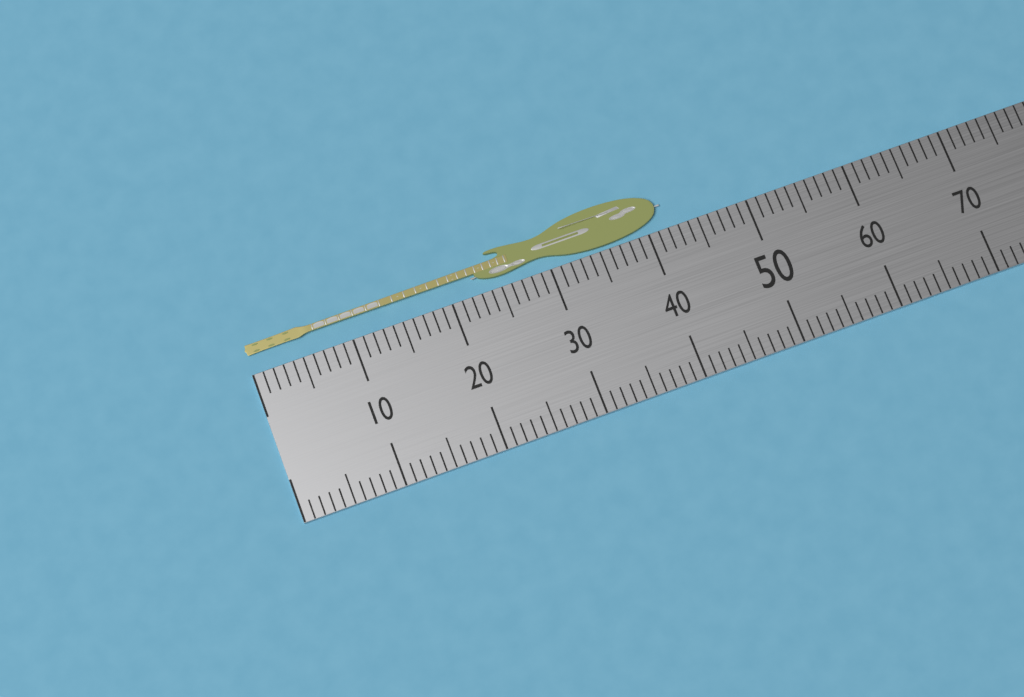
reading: 42 (no unit)
